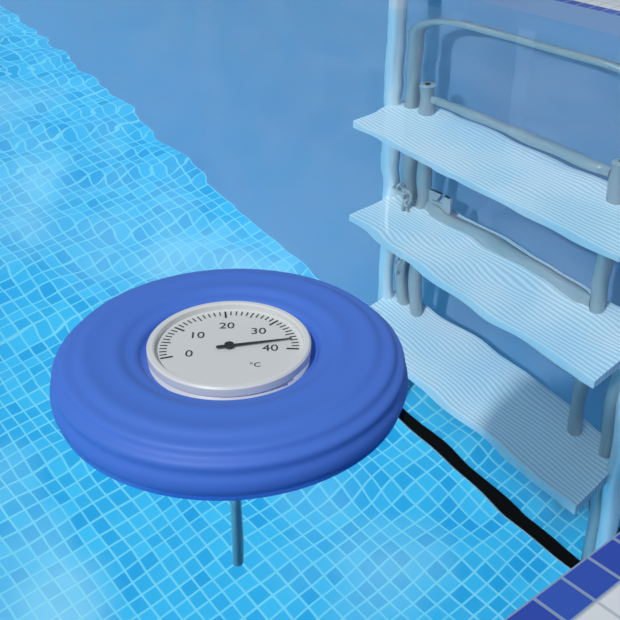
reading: 37 °C
